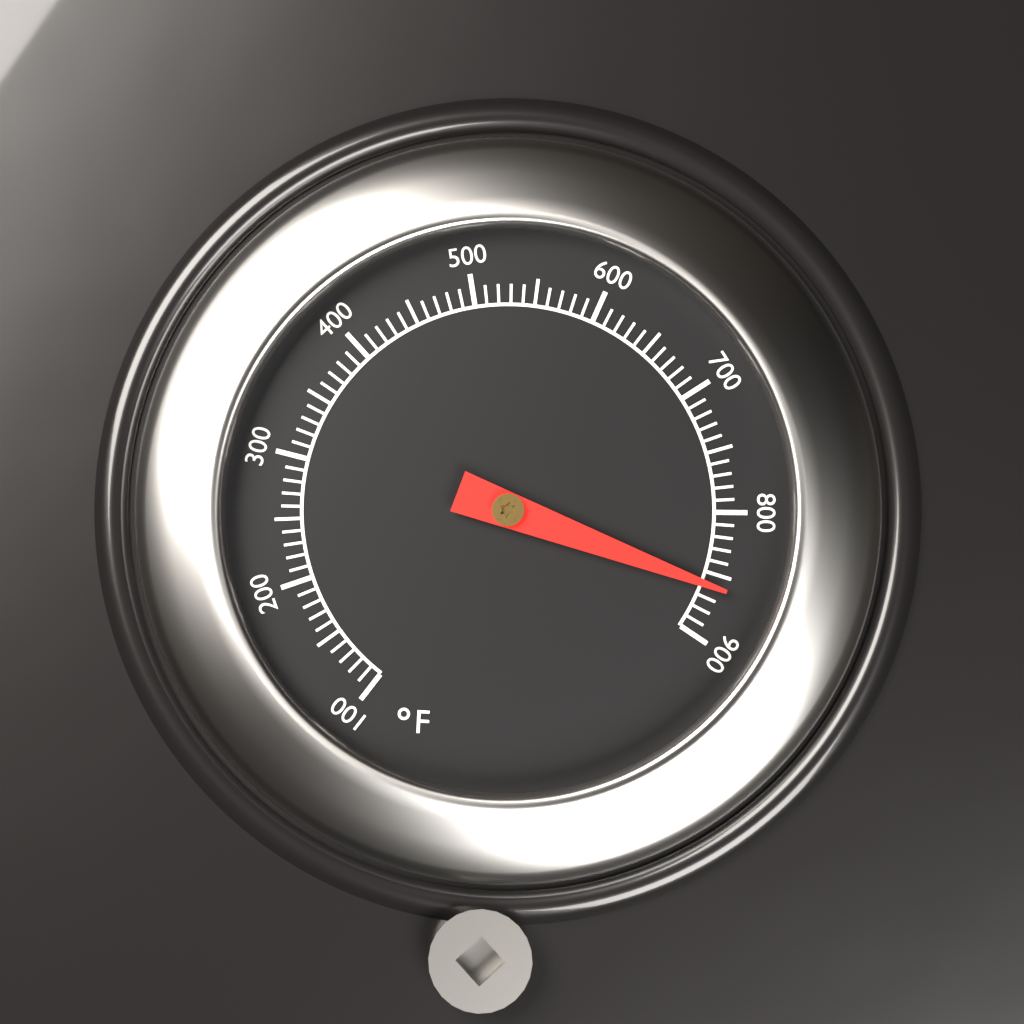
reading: 860 °F
